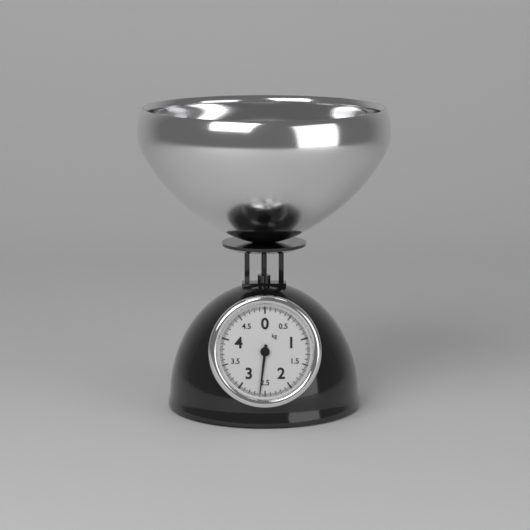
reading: 2.600 kg
